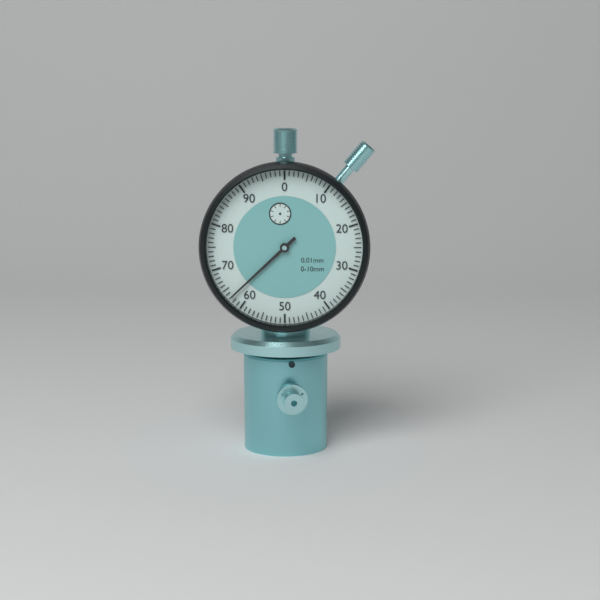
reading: 0.63 mm
